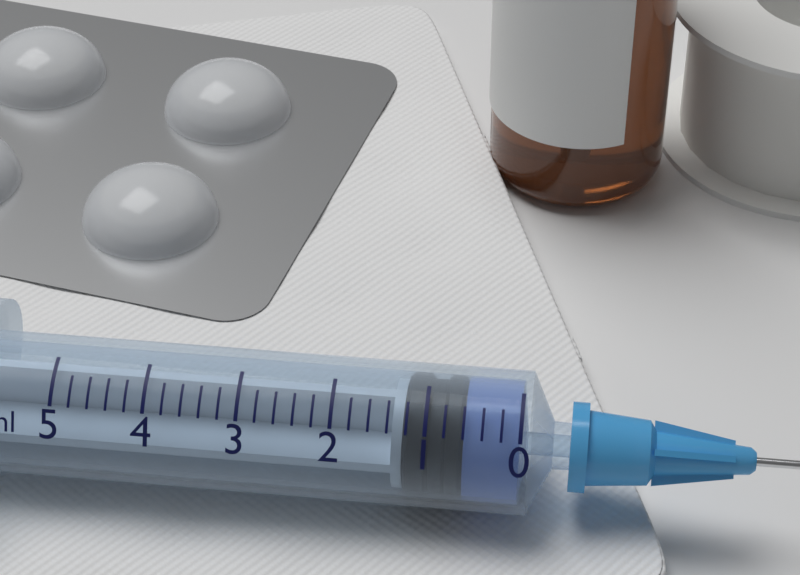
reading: 0.6 ml
